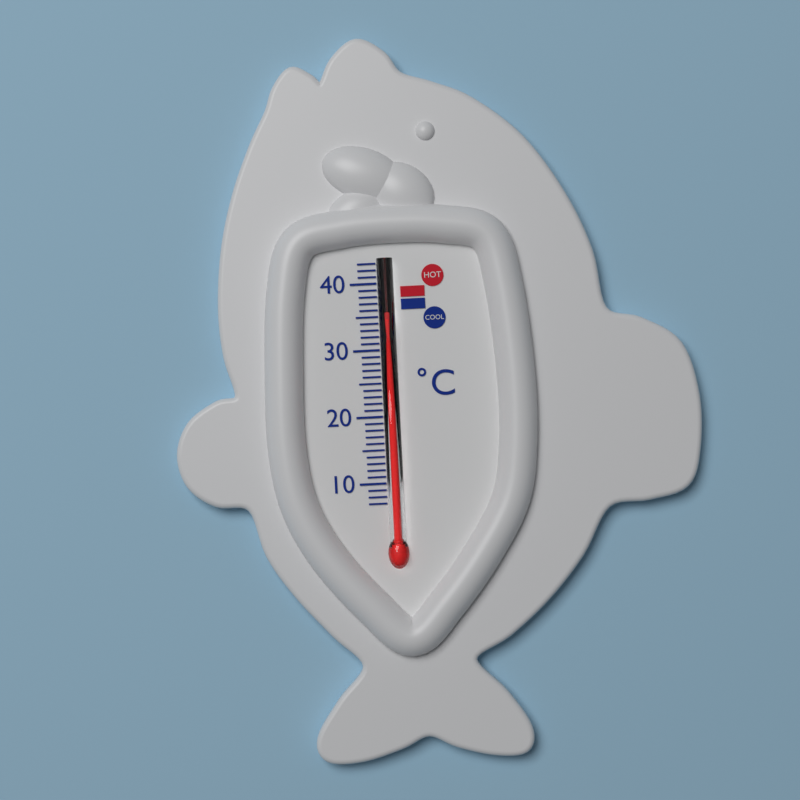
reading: 34 °C
